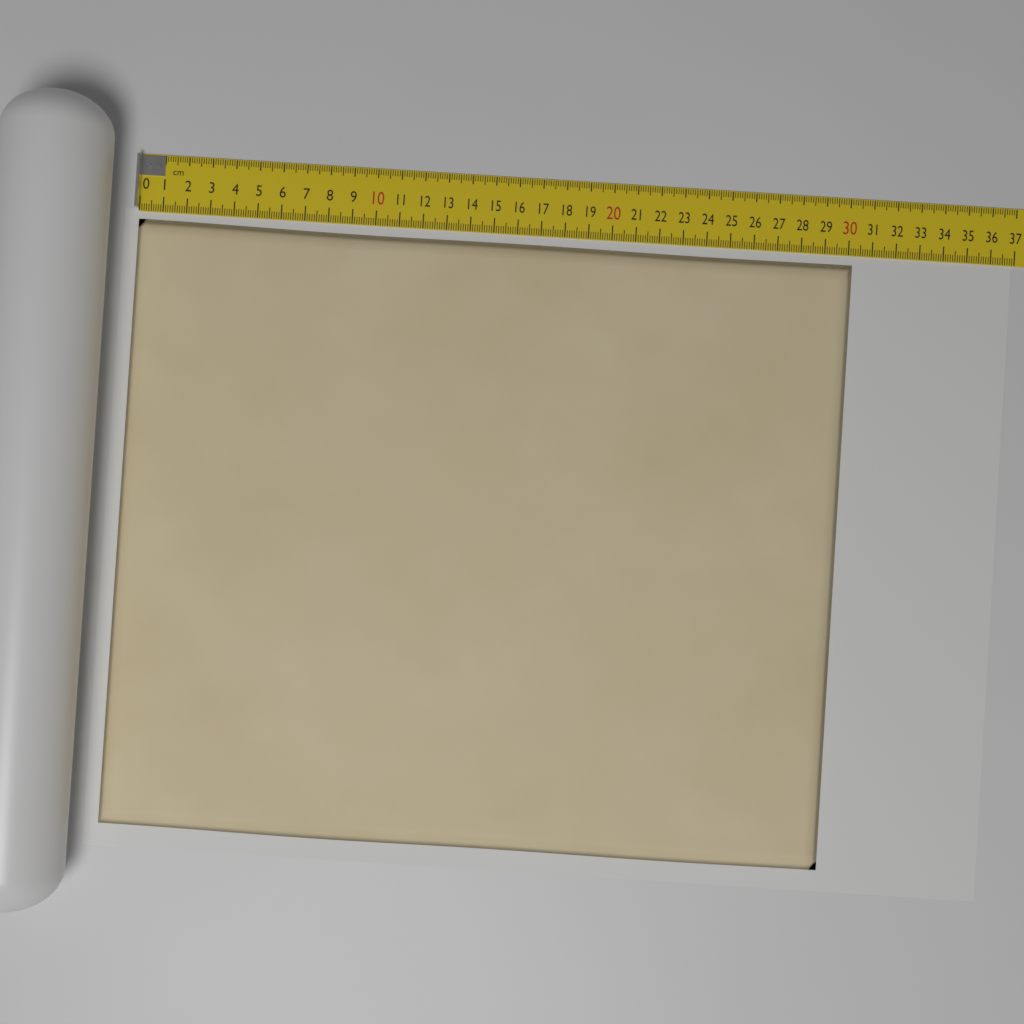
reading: 30.2 cm
